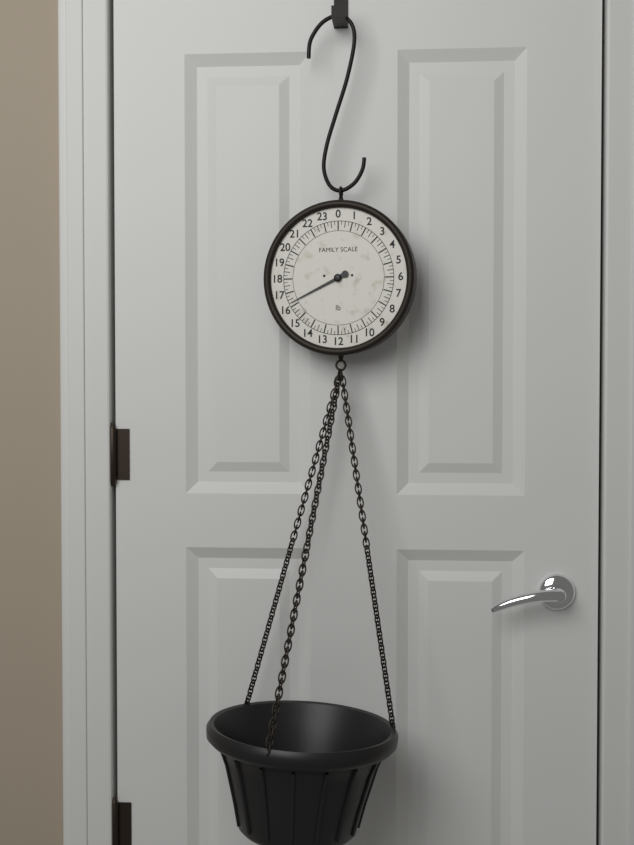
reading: 16.25 lb
